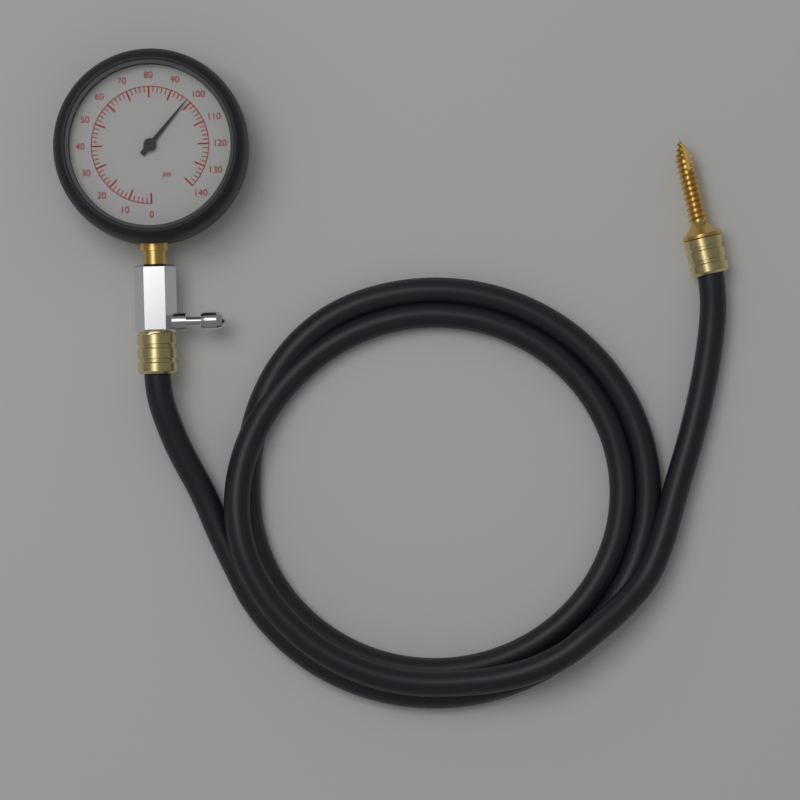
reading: 98 psi
